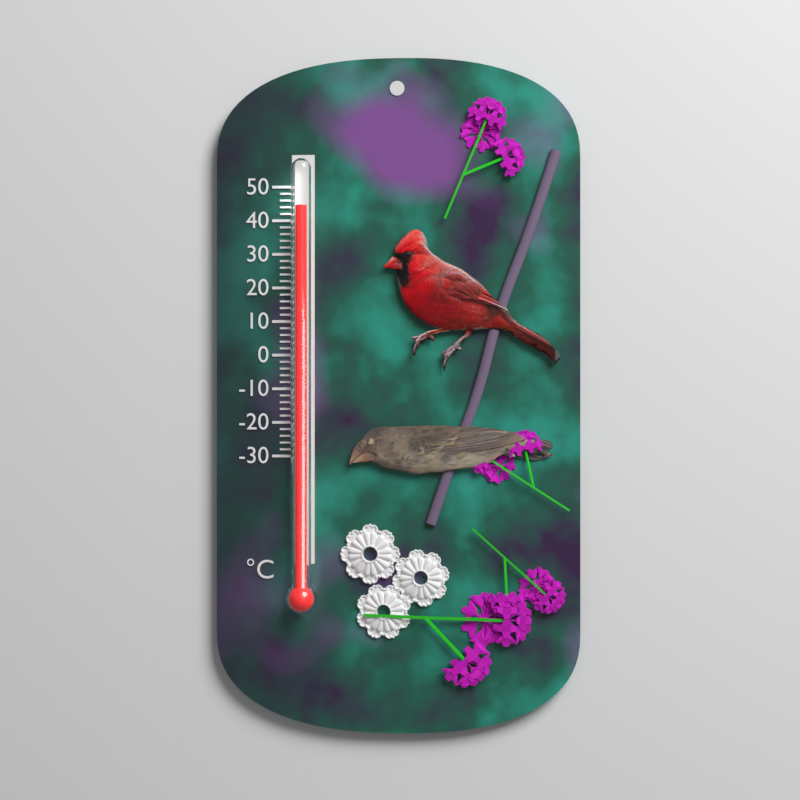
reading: 44 °C
